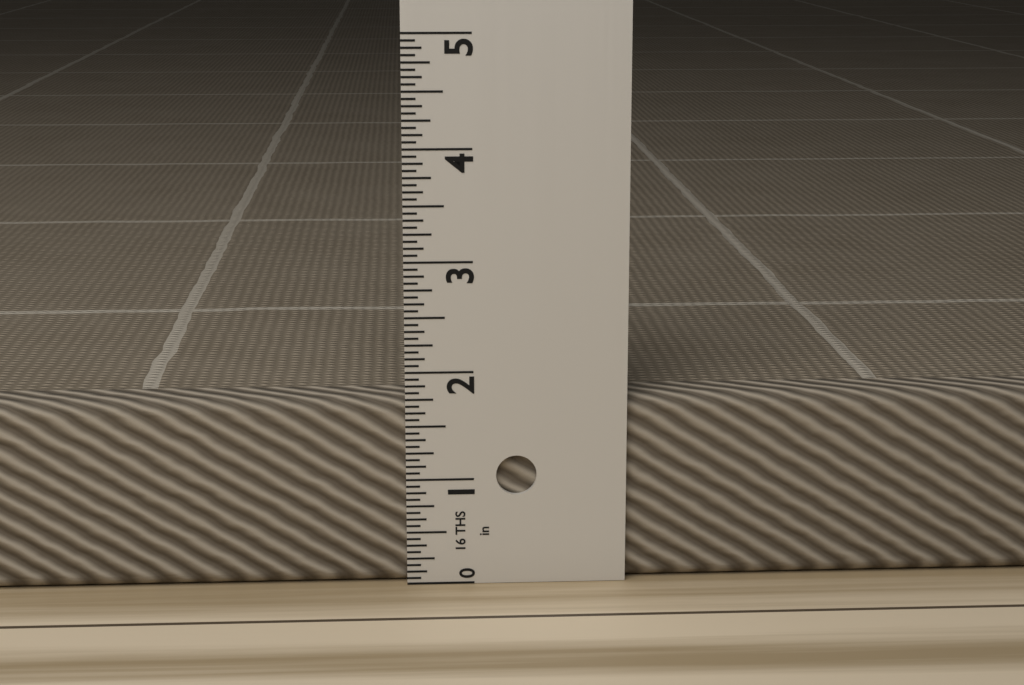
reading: 1.7500 in
